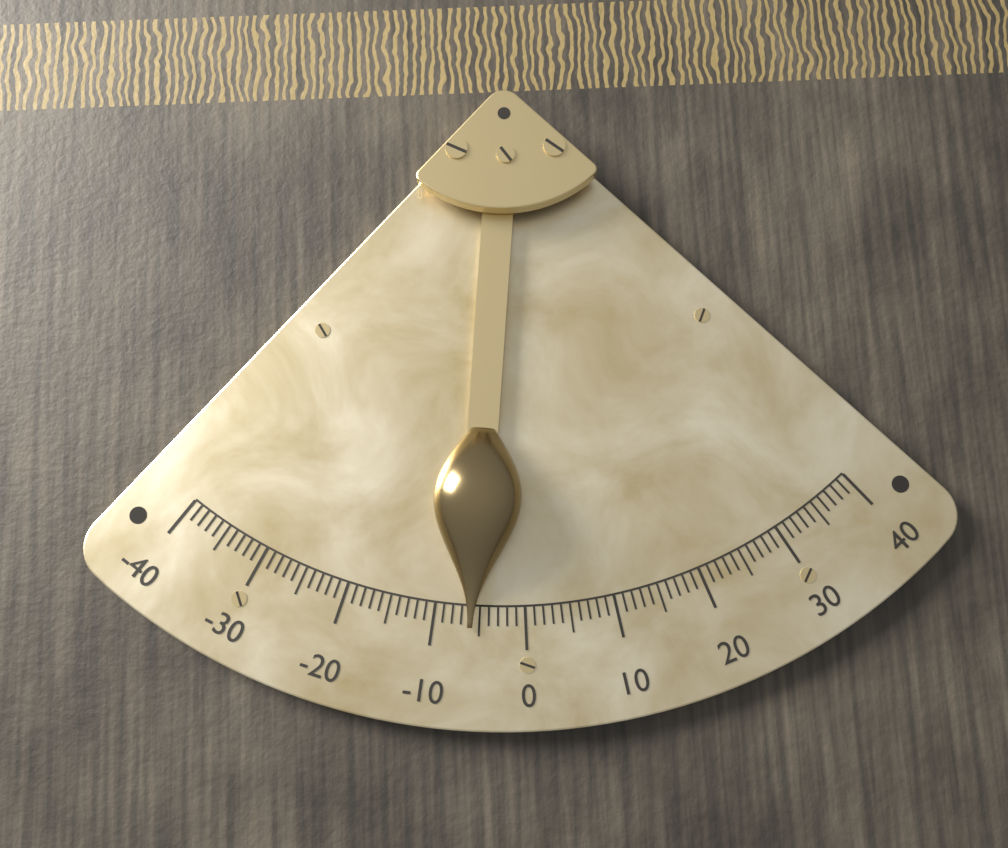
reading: -6 (no unit)
